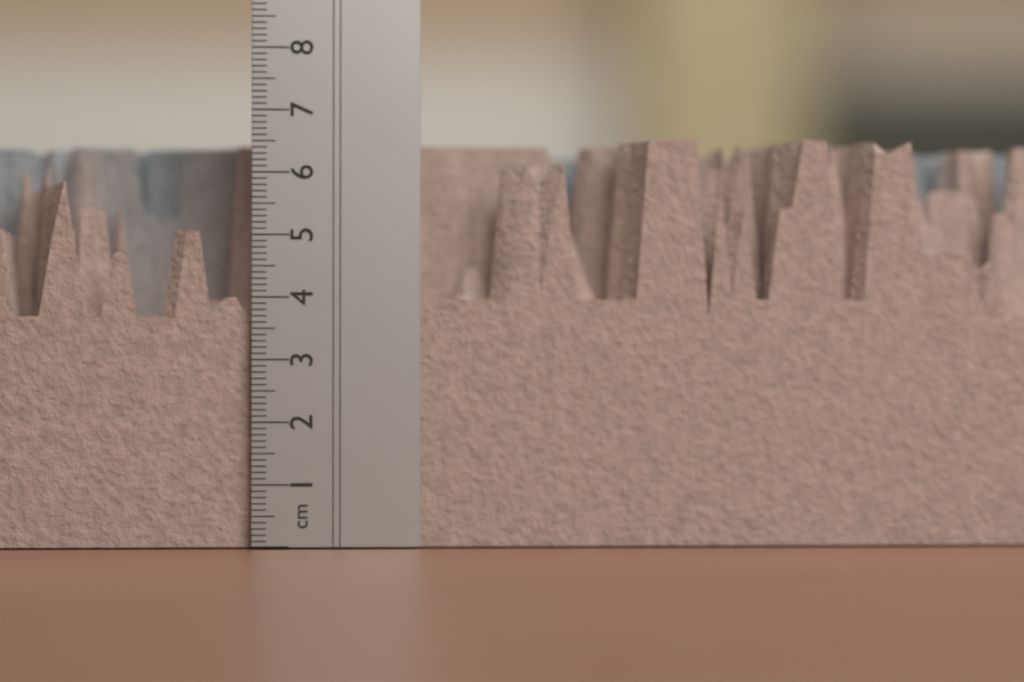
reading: 6.6 cm
